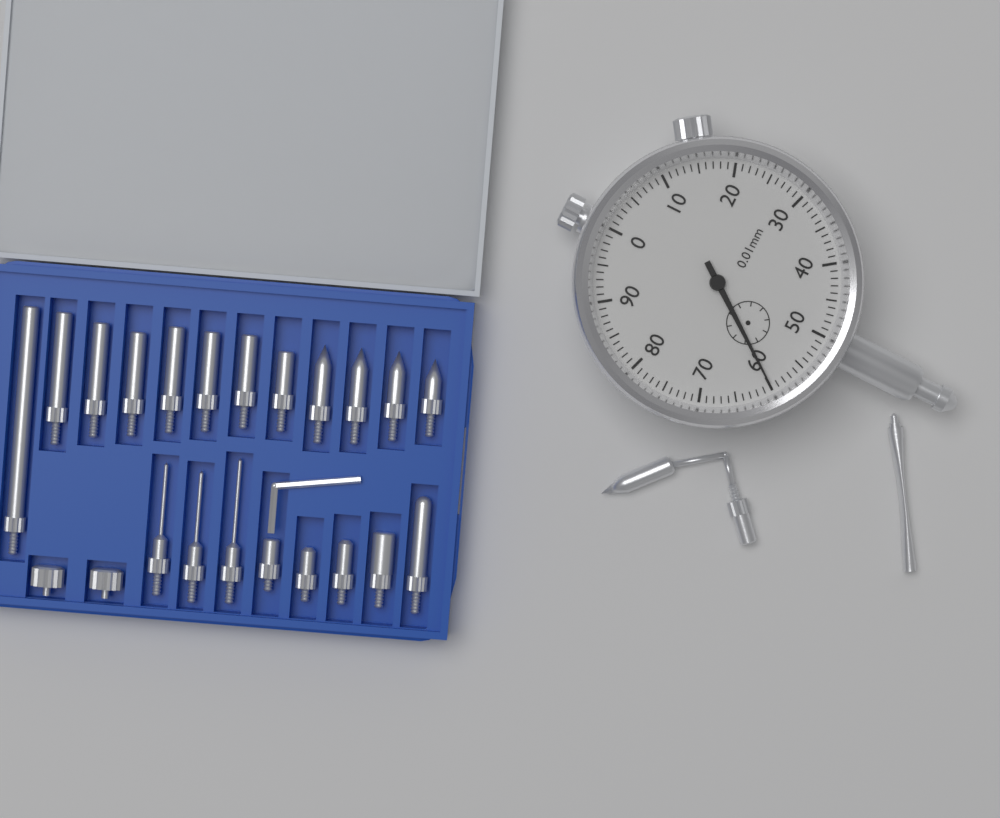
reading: 0.60 mm
